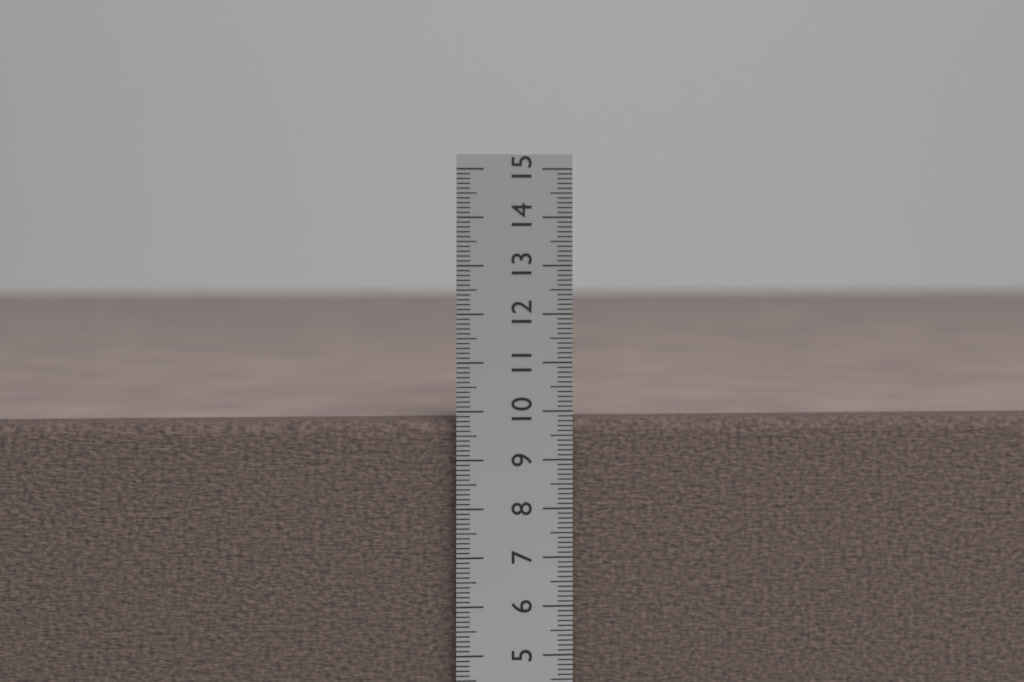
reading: 9.8 cm
